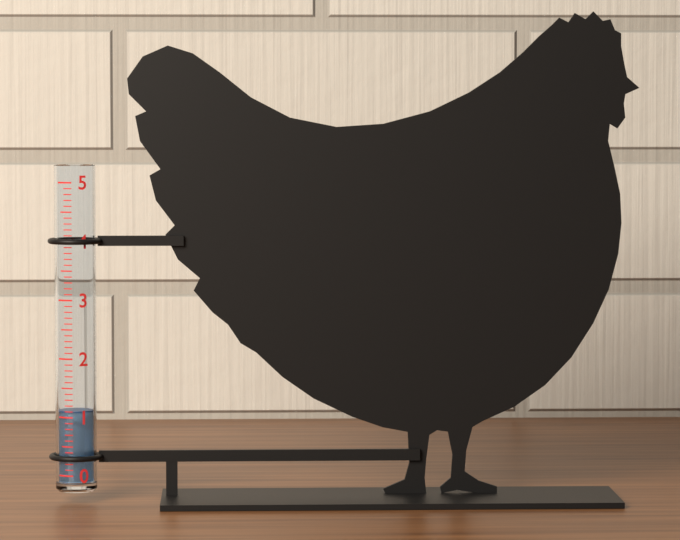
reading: 1.1 (no unit)
